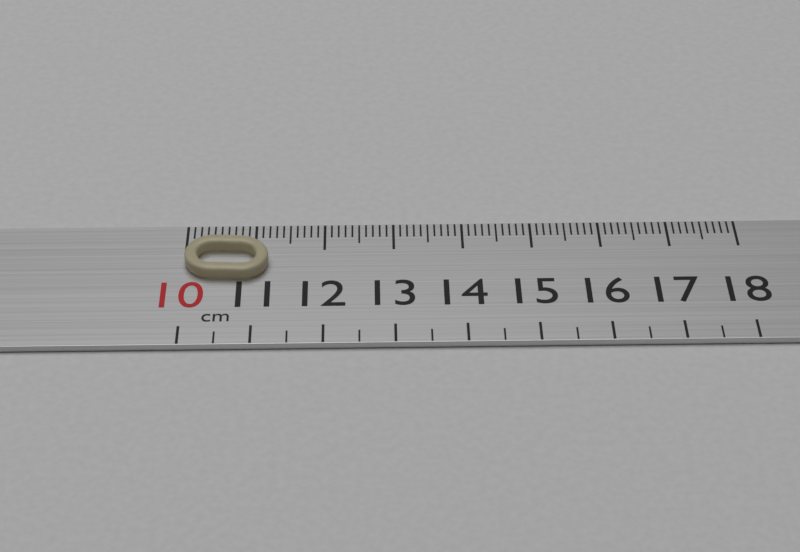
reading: 11.2 cm
